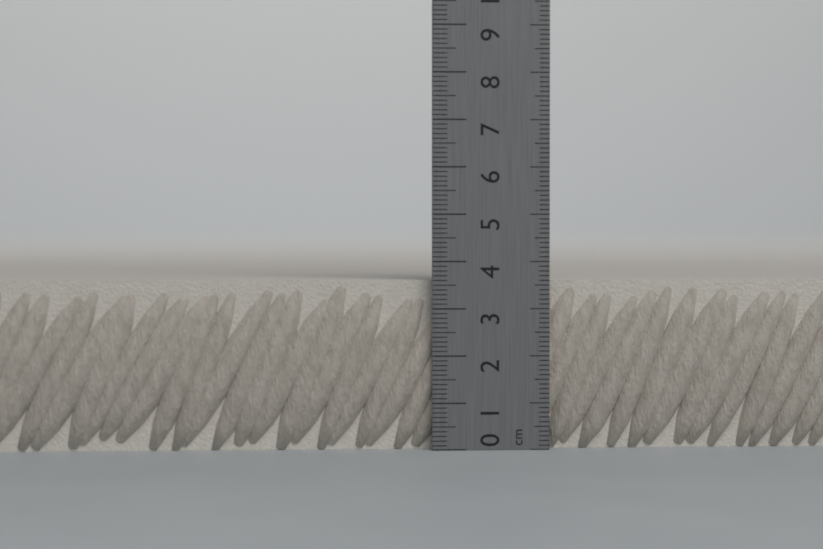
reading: 3.6 cm
